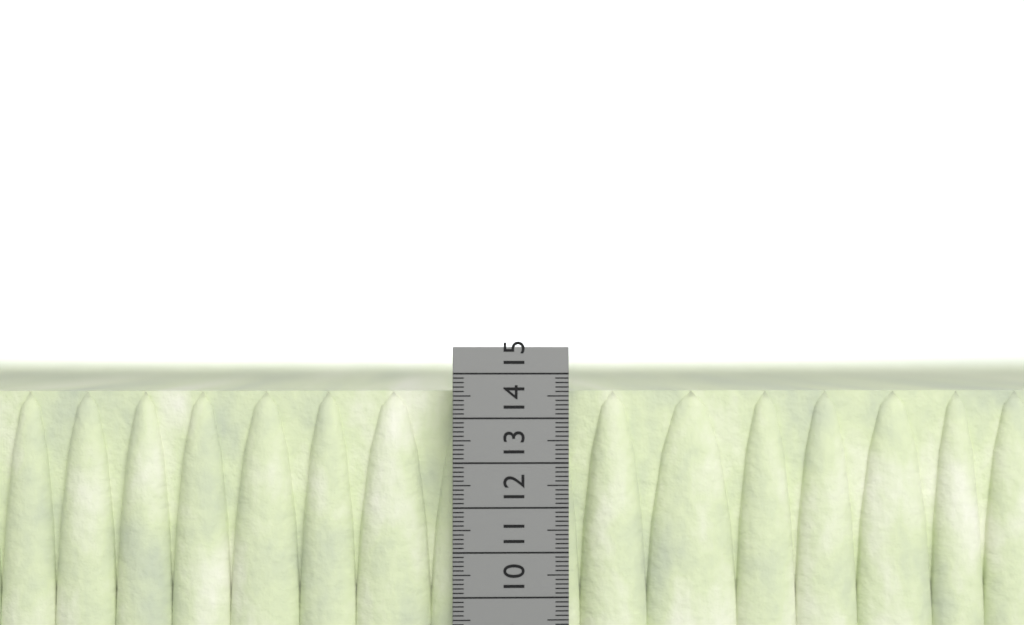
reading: 14.6 cm
